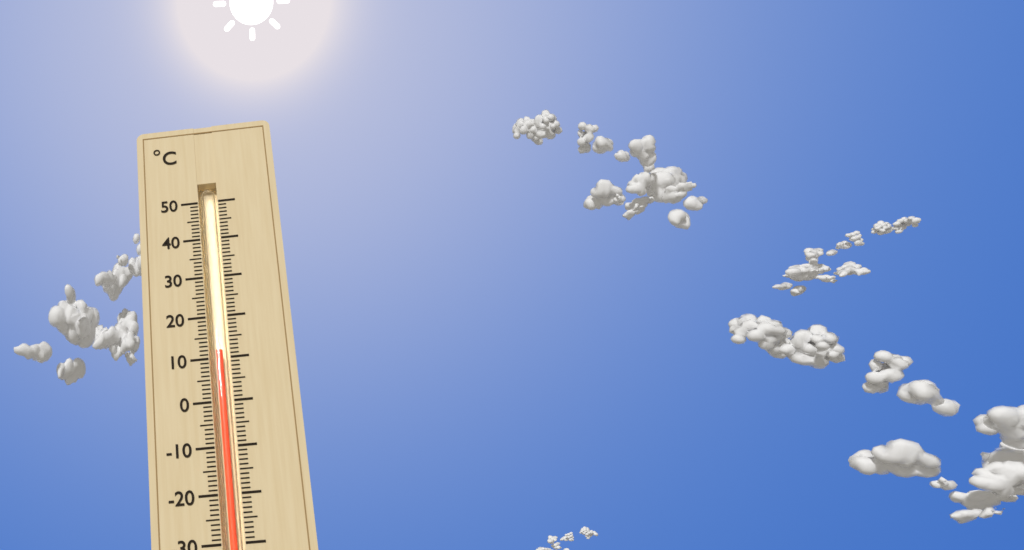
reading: 12 °C
